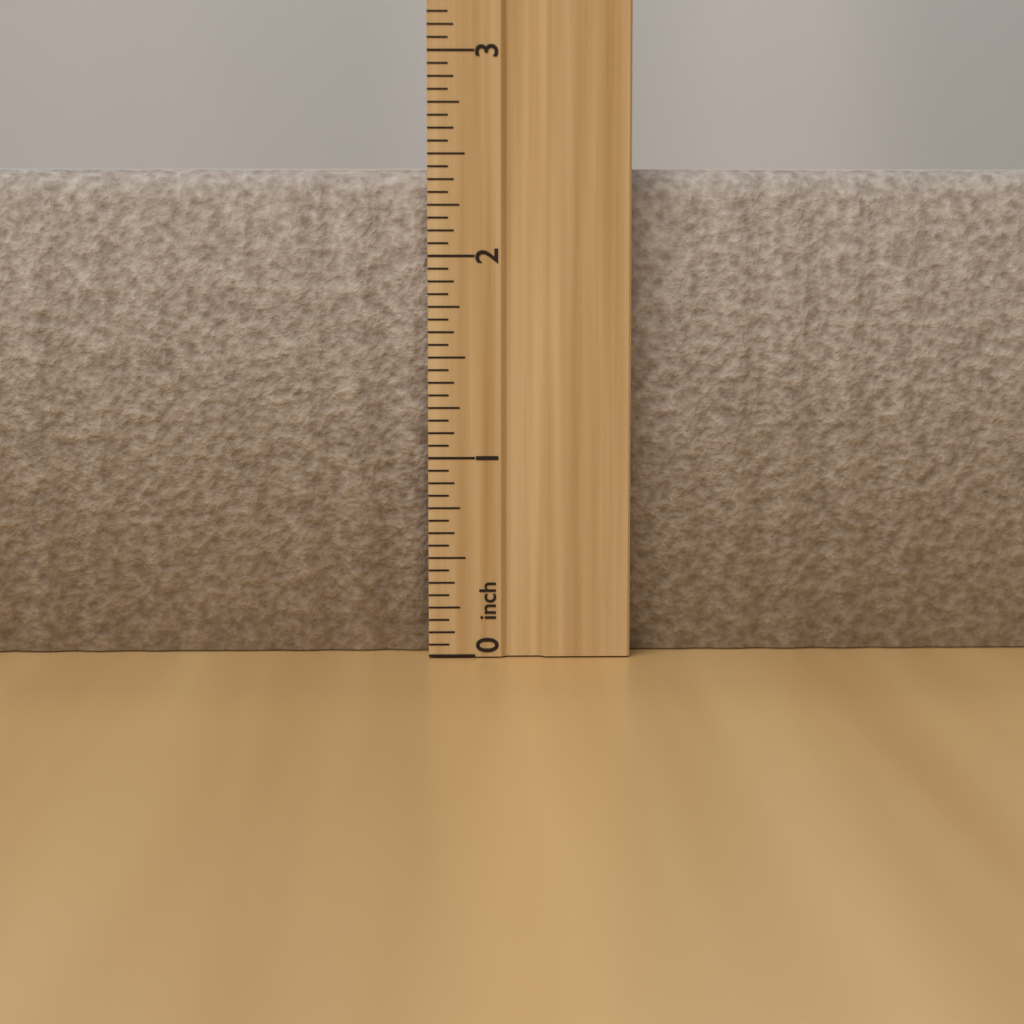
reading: 2.4375 inch
